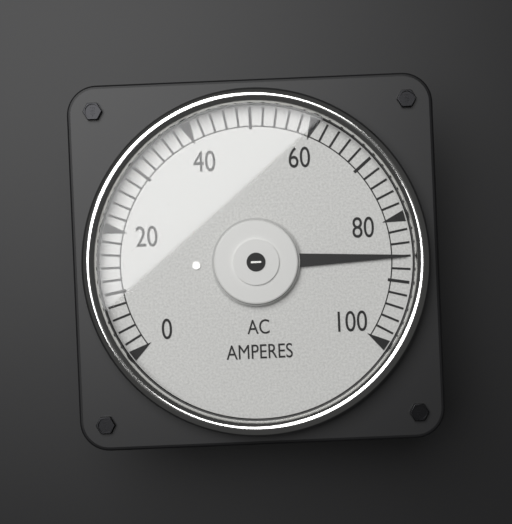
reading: 86 A
